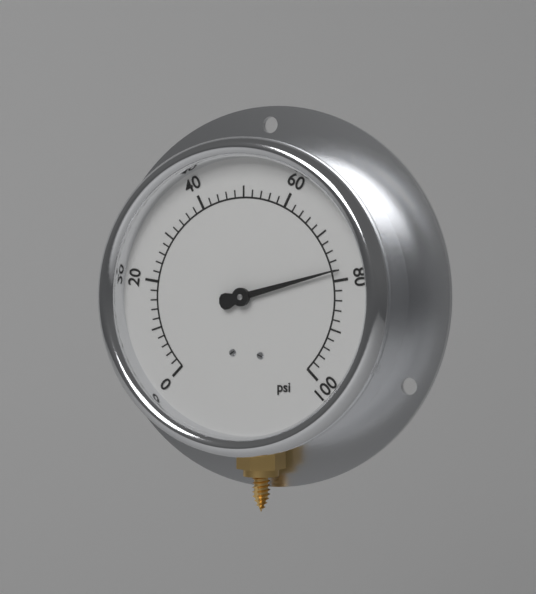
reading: 78 psi
